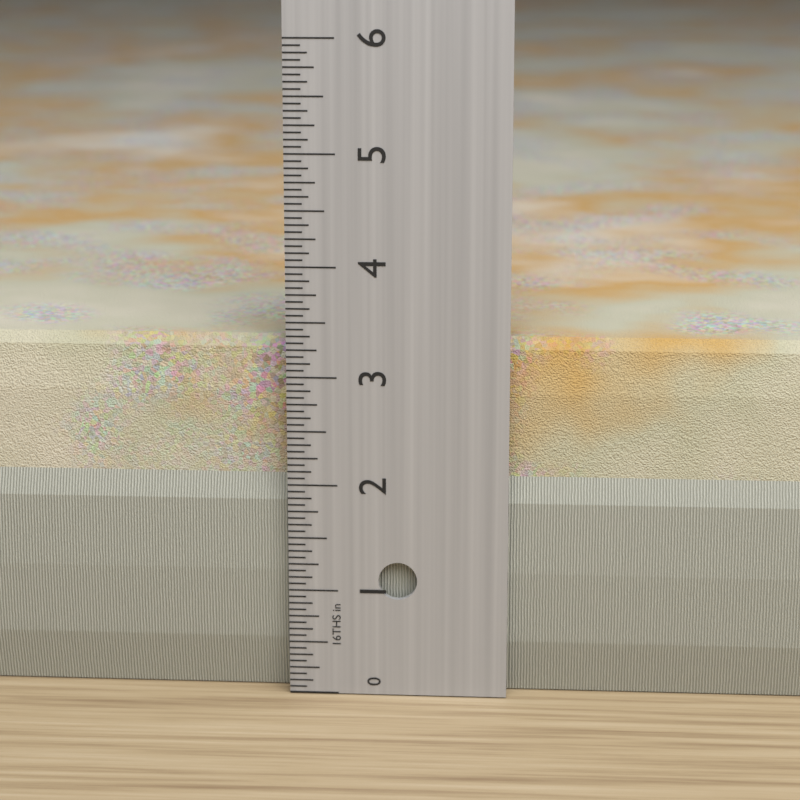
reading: 3.3125 in
